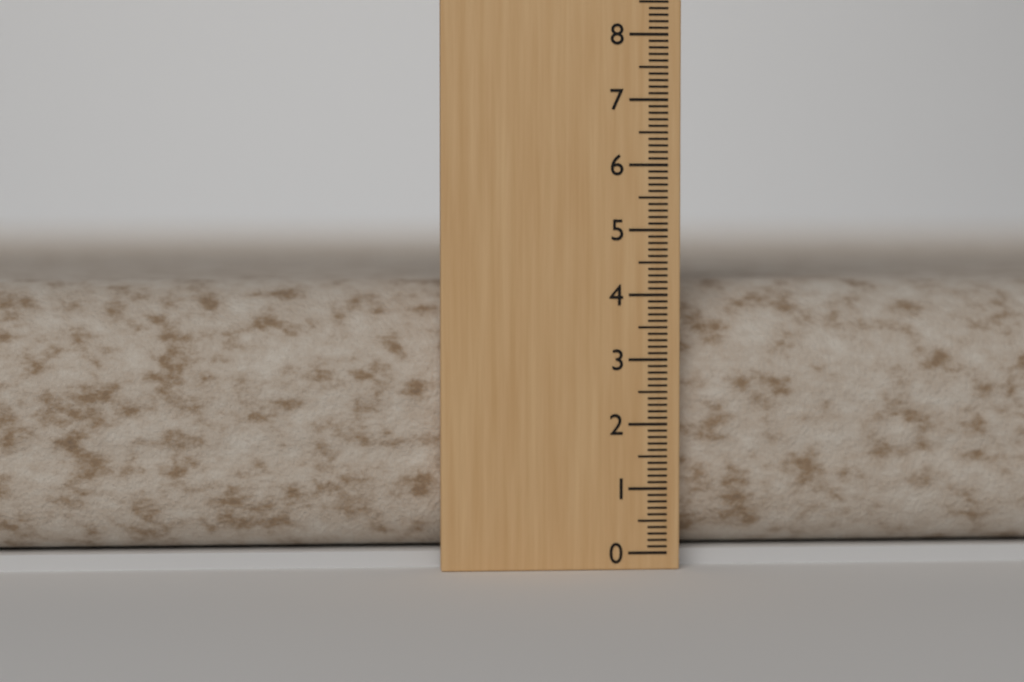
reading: 4.2 (no unit)
